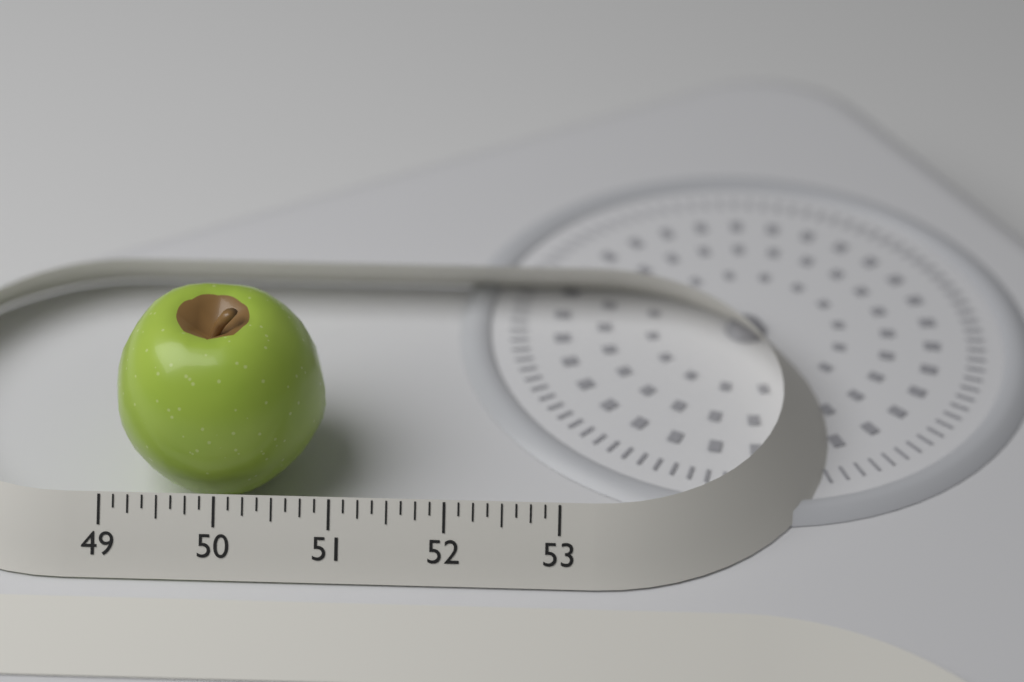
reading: 50.875 (no unit)
